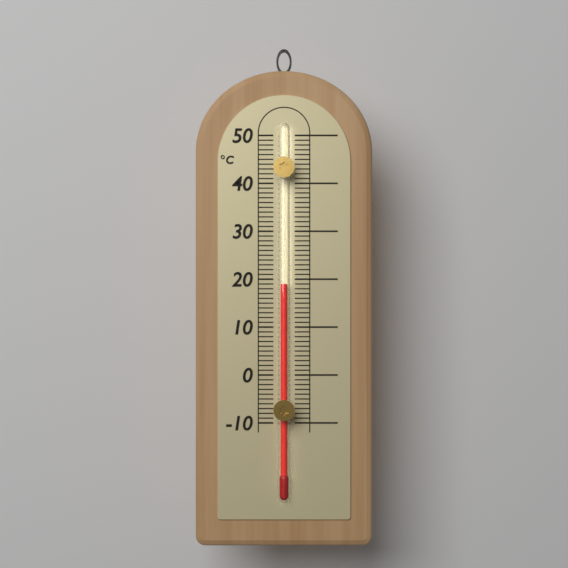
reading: 19 °C
